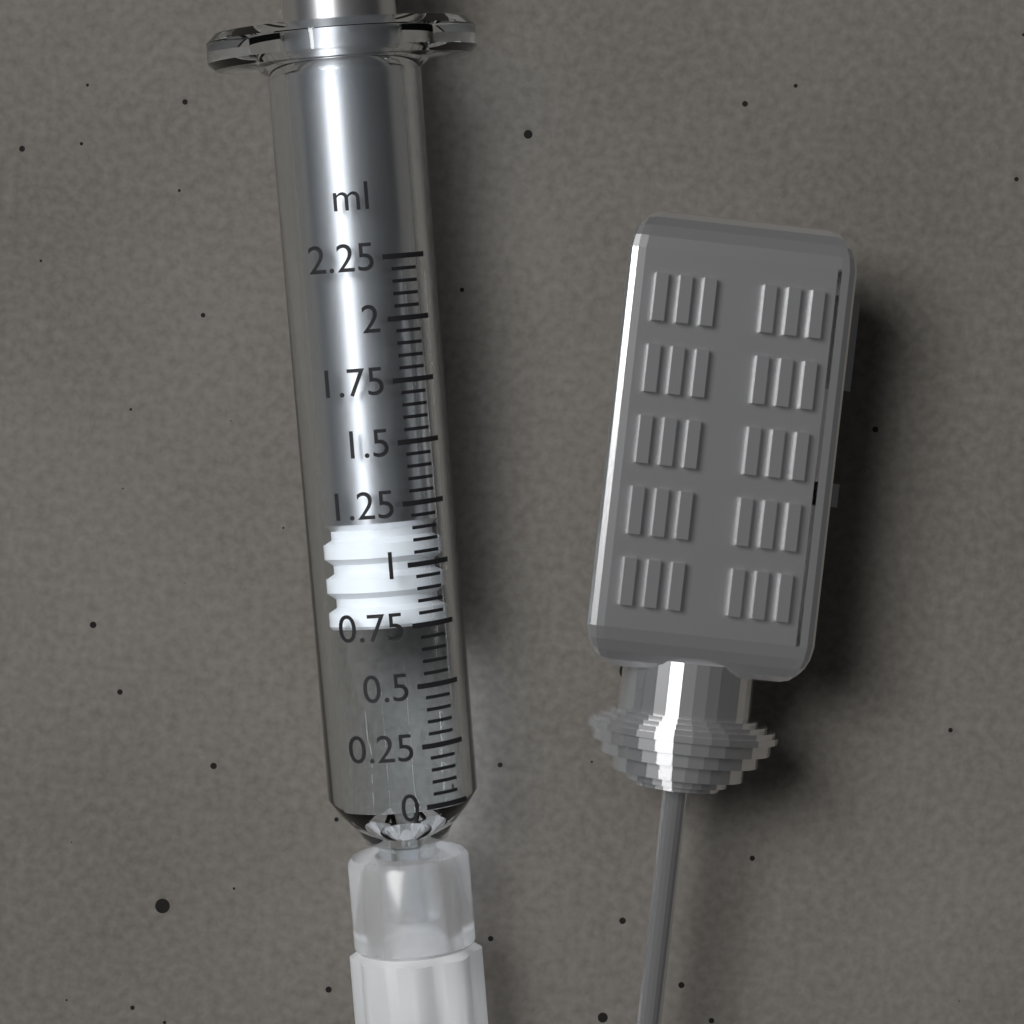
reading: 0.75 ml
